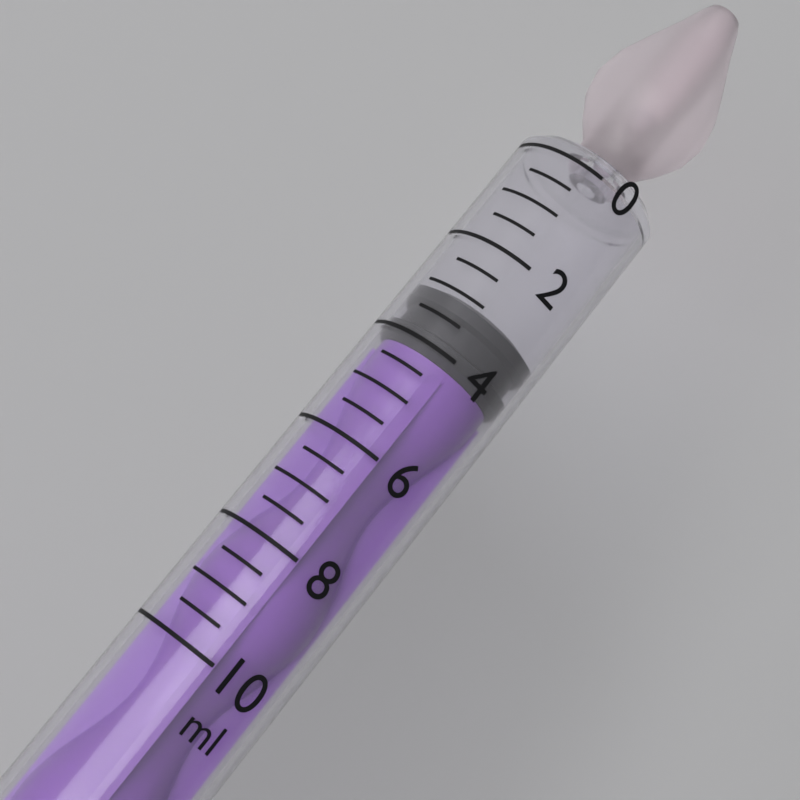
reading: 3.0 ml
